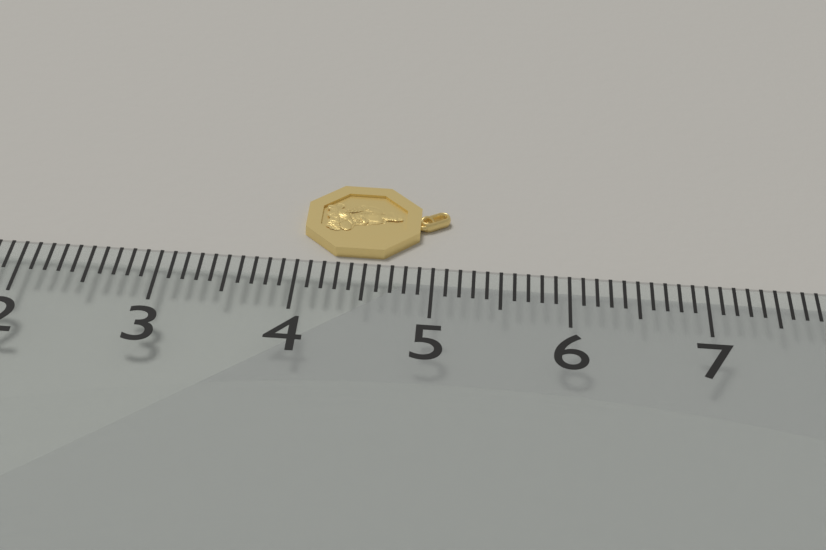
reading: 5.1 (no unit)
